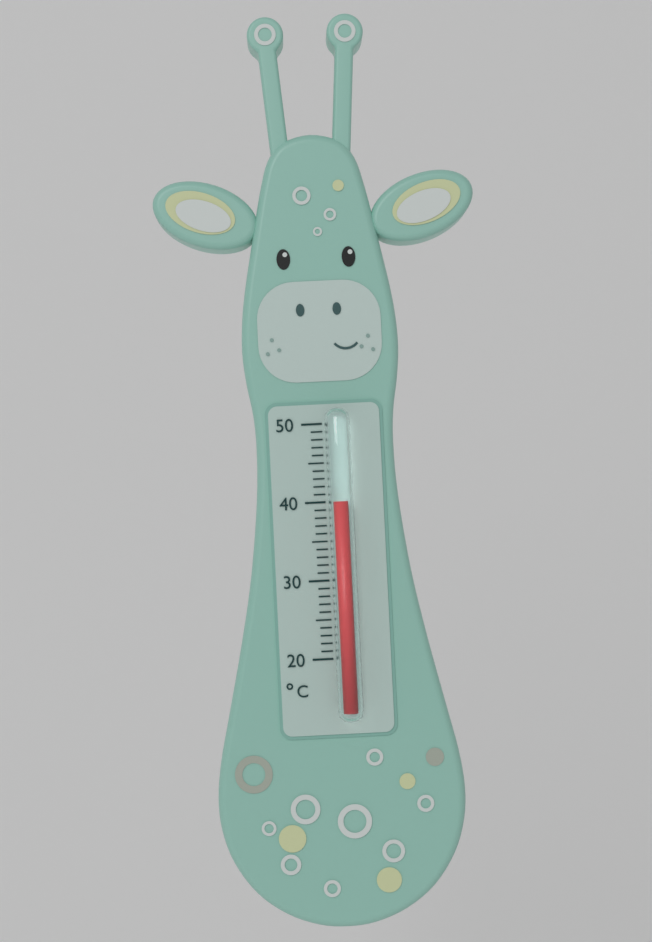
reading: 40 °C
